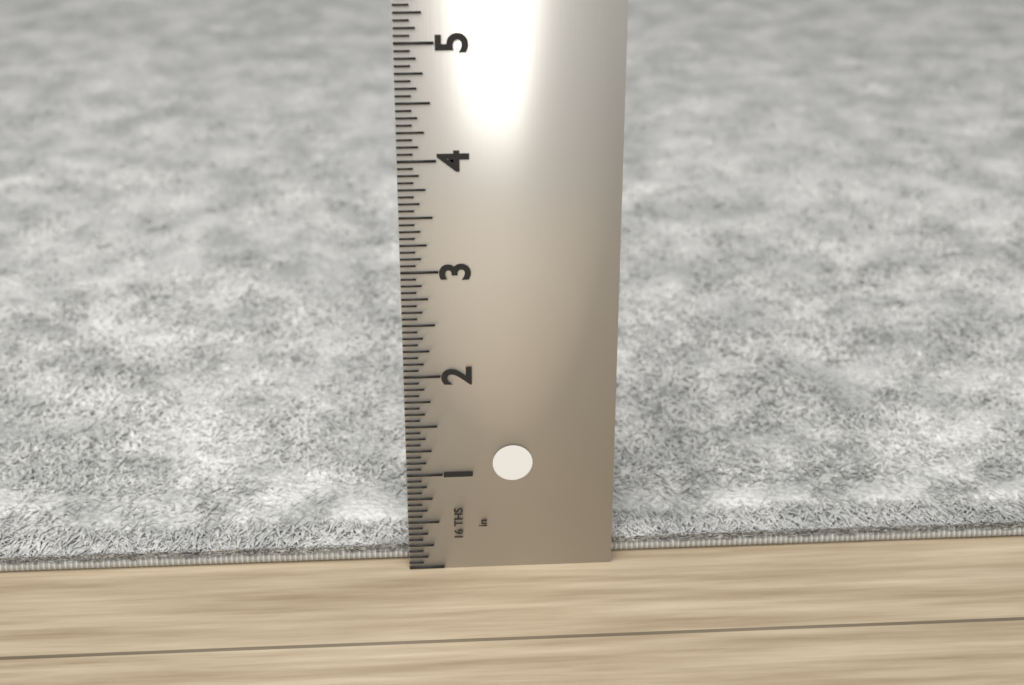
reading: 0.2500 in
